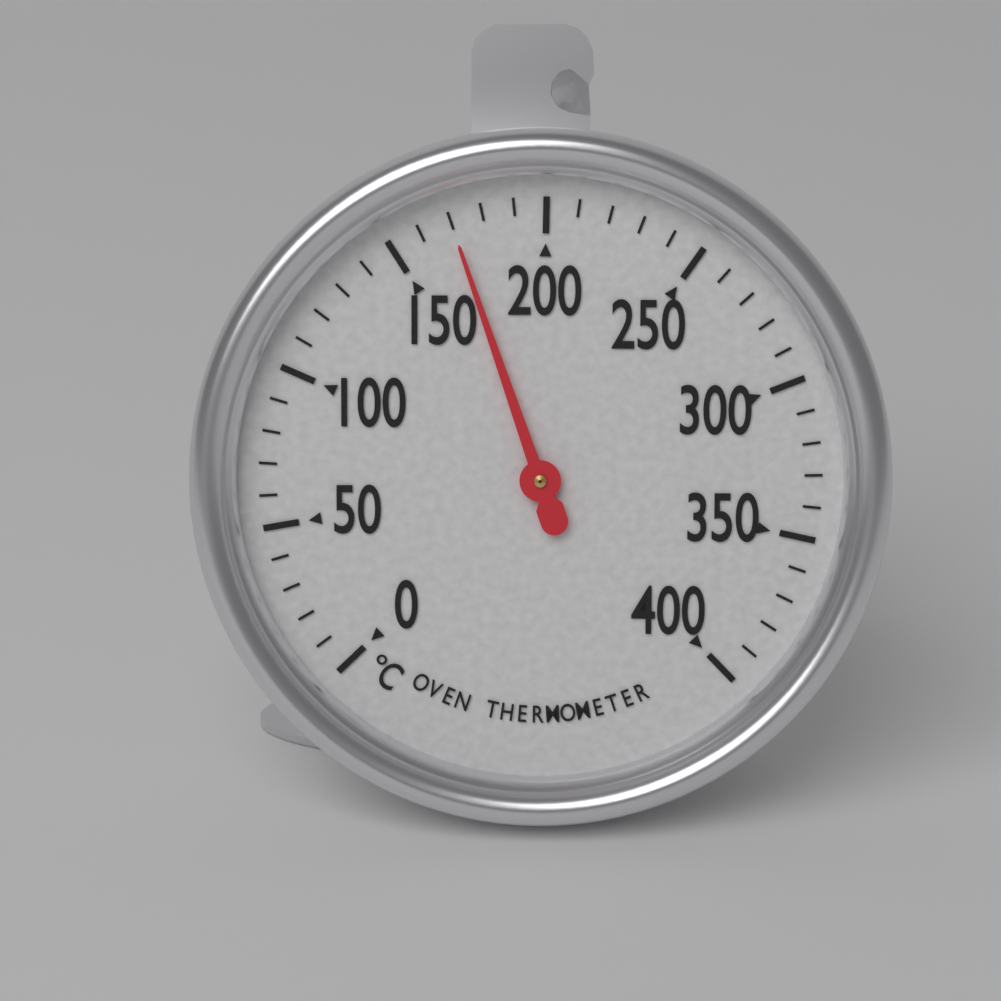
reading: 170 °C
